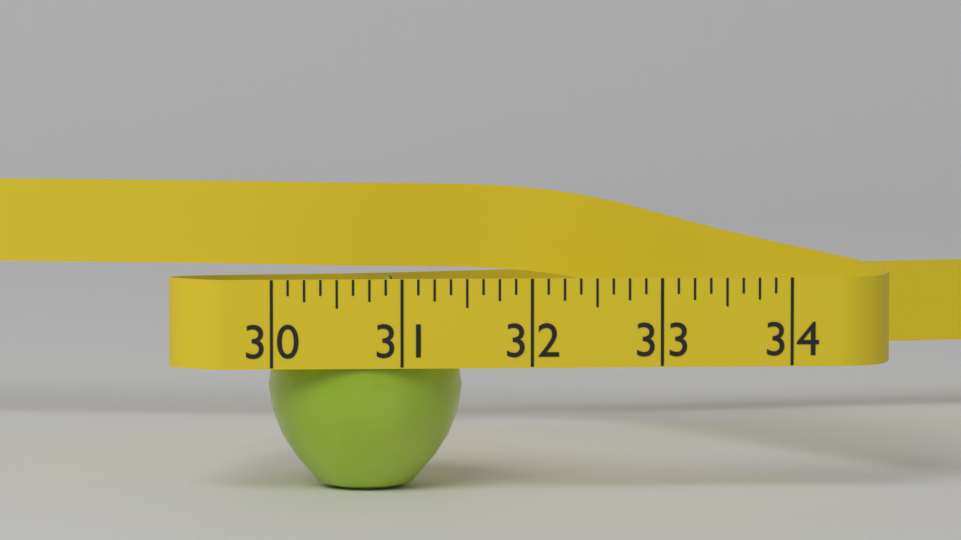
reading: 31.500 (no unit)
